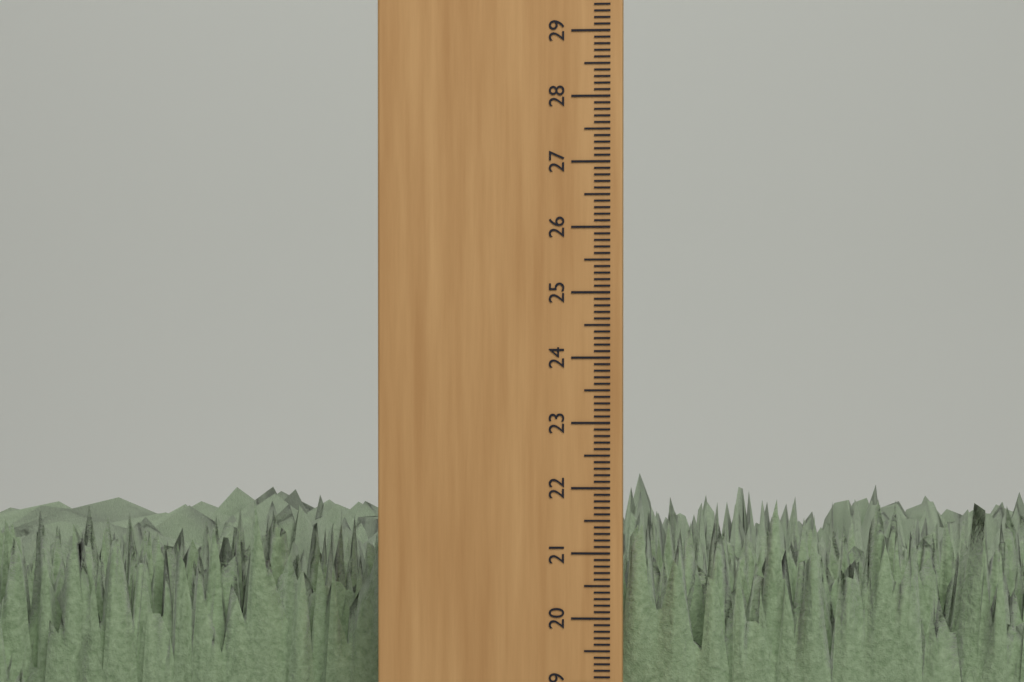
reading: 21.8 cm
